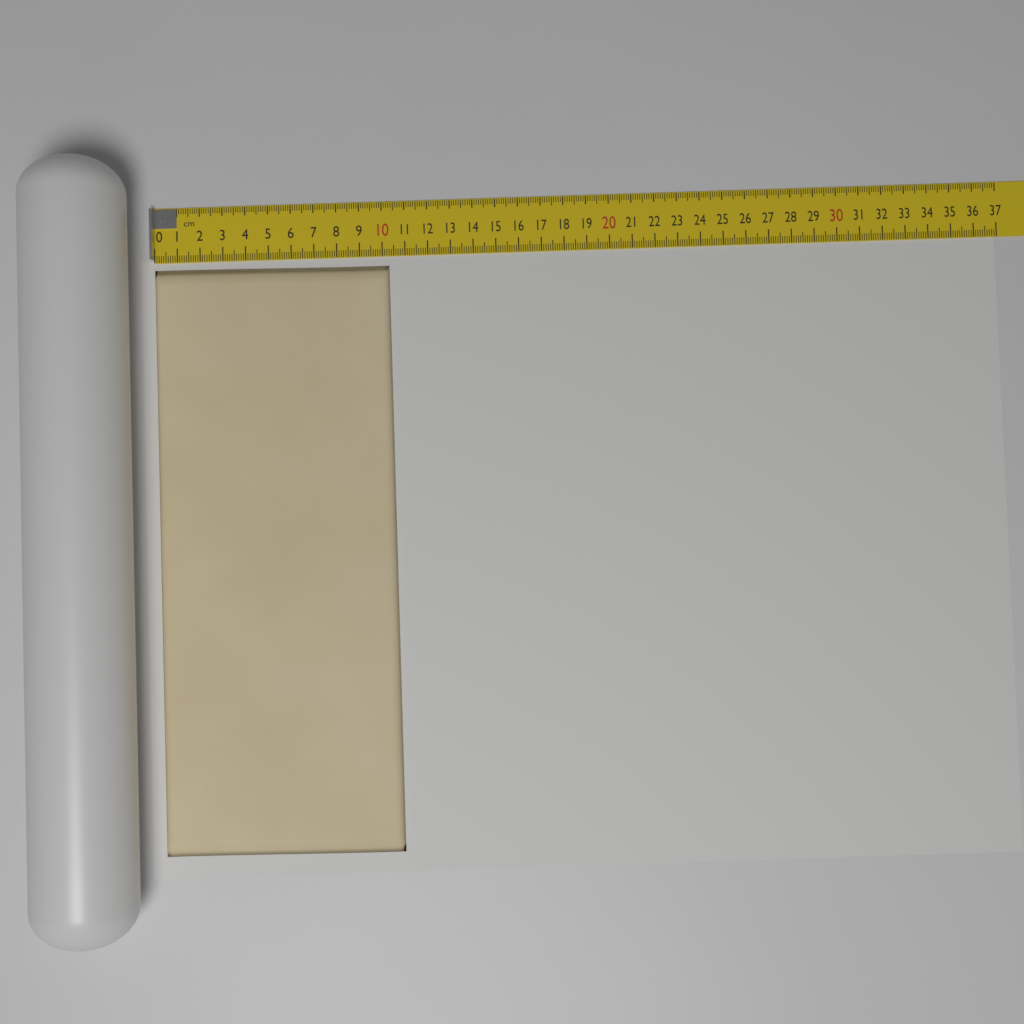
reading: 10.3 cm
